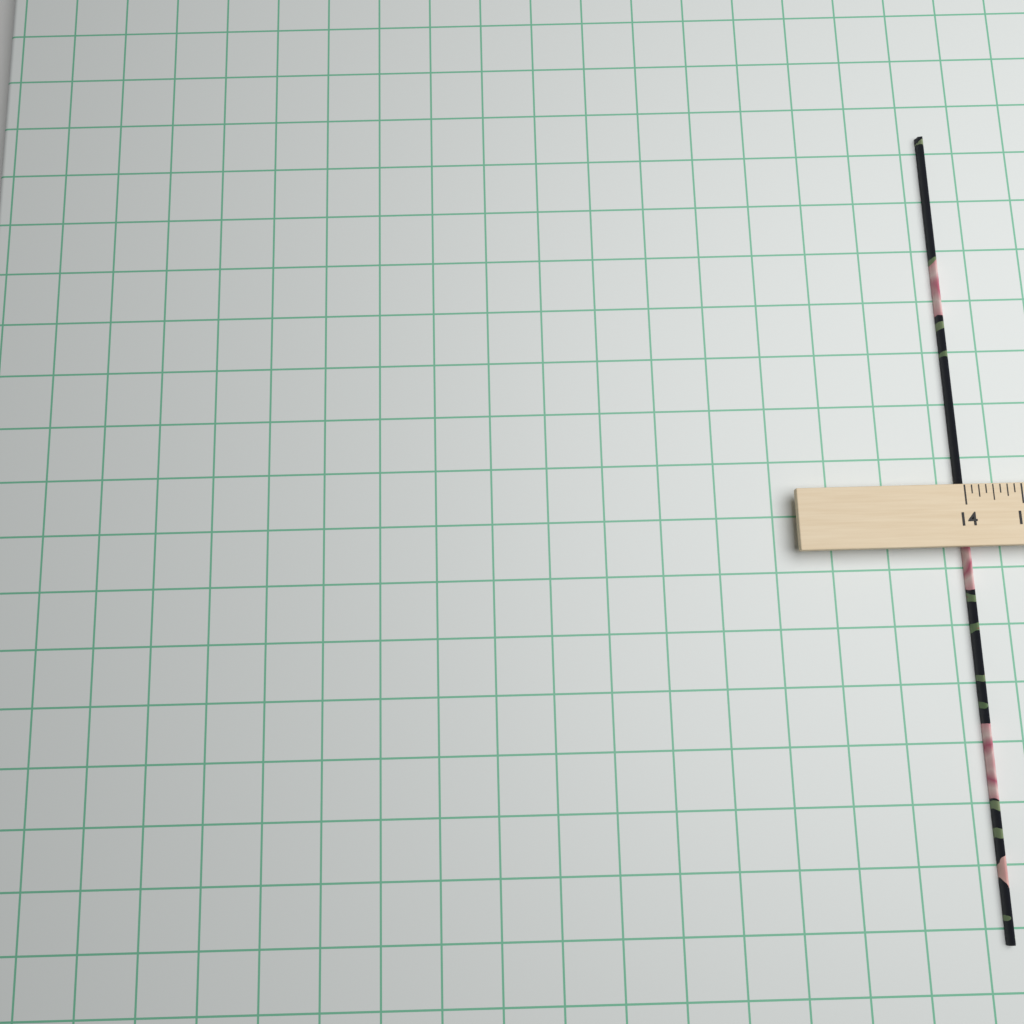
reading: 14.125 (no unit)
